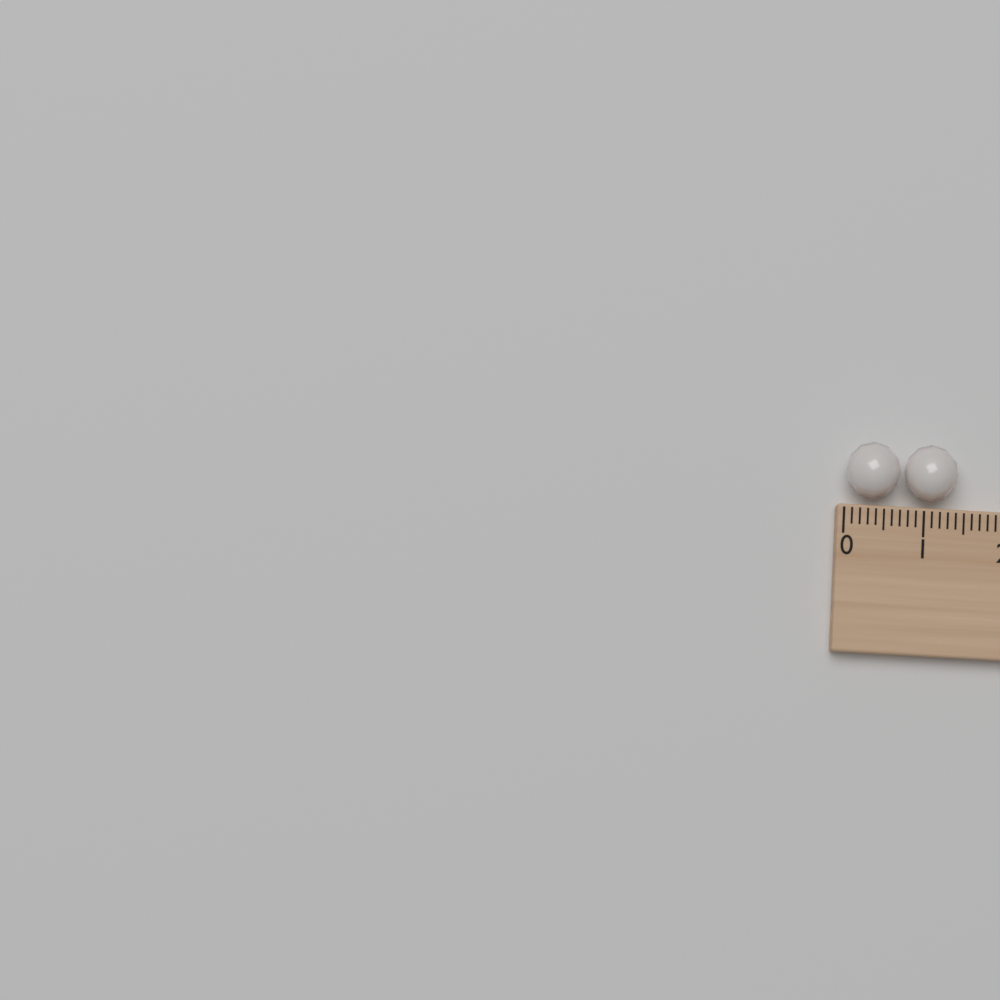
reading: 1.4 (no unit)
